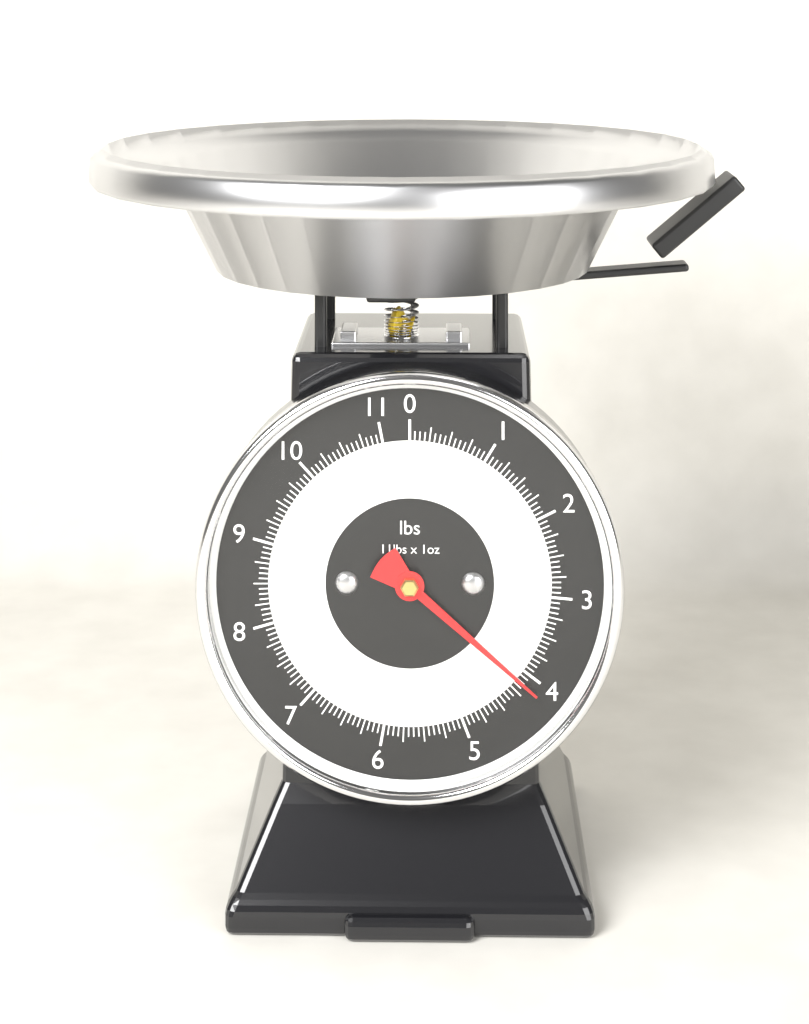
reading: 4.1250 lbs
